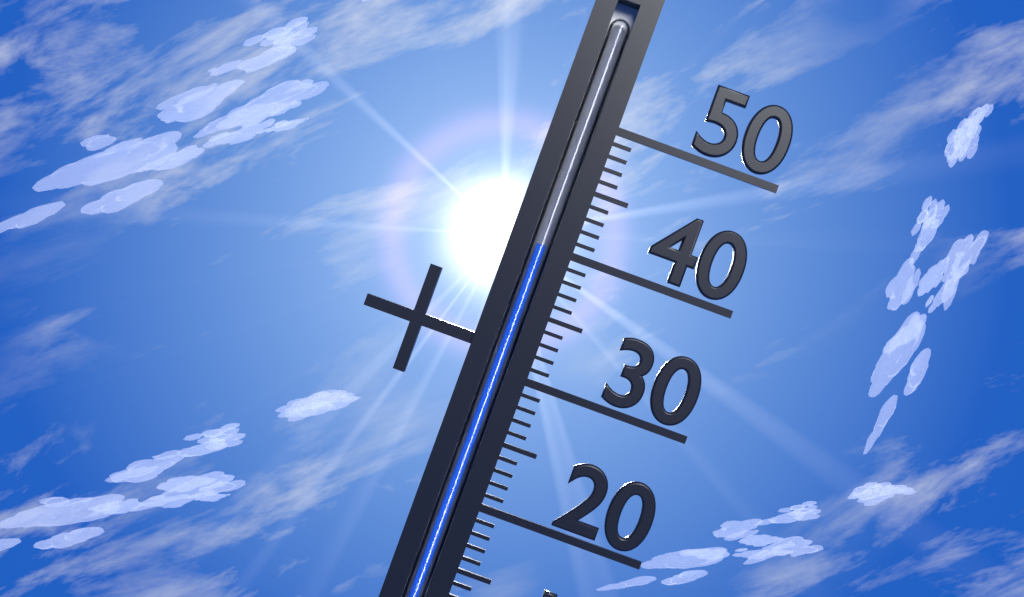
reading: 40 °C
